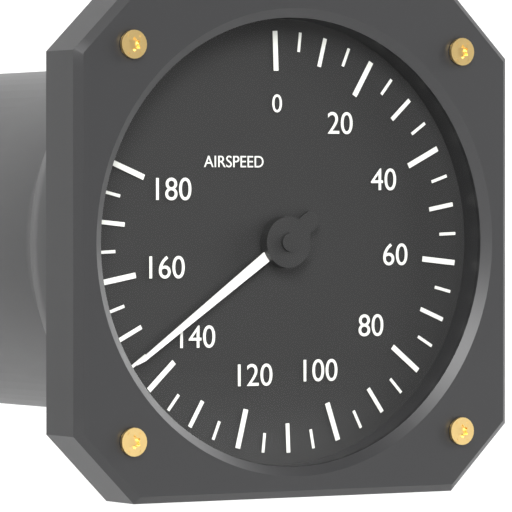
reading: 145 (no unit)
